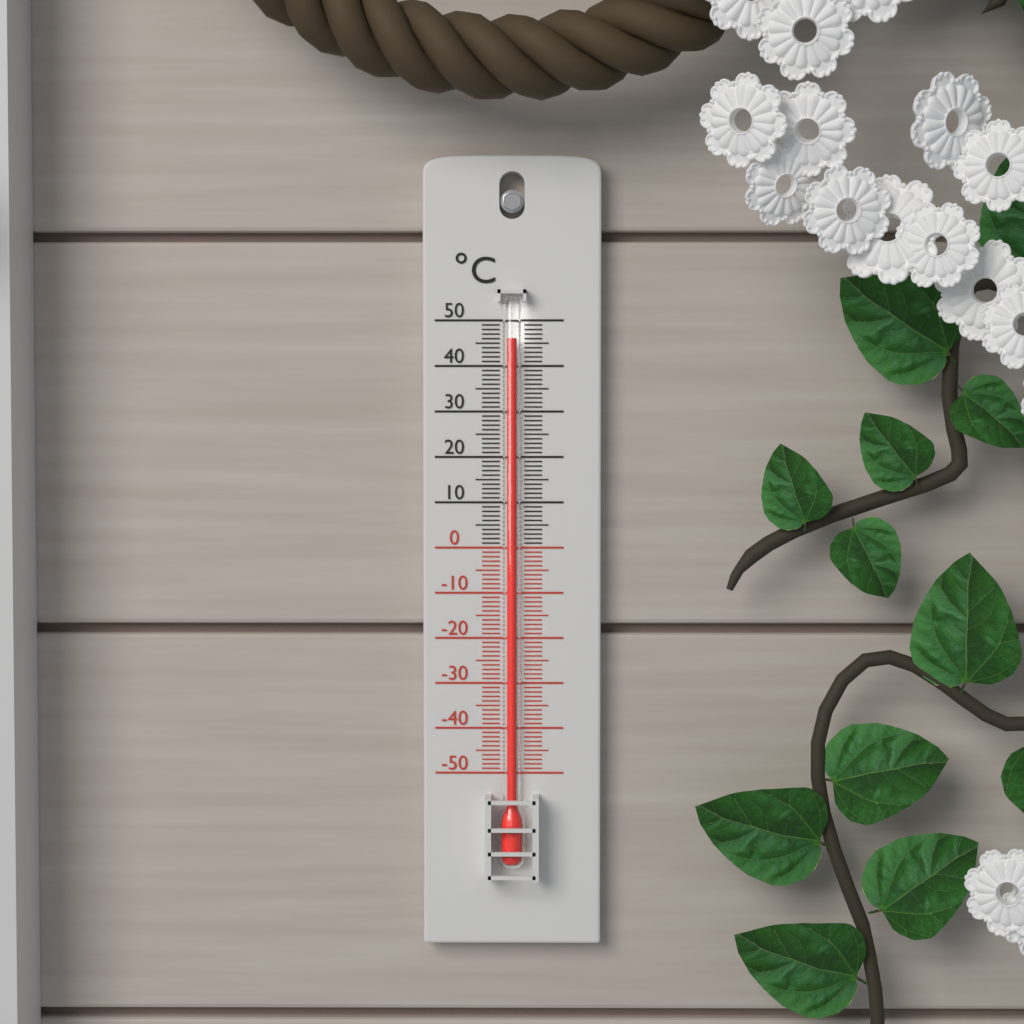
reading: 46 °C
